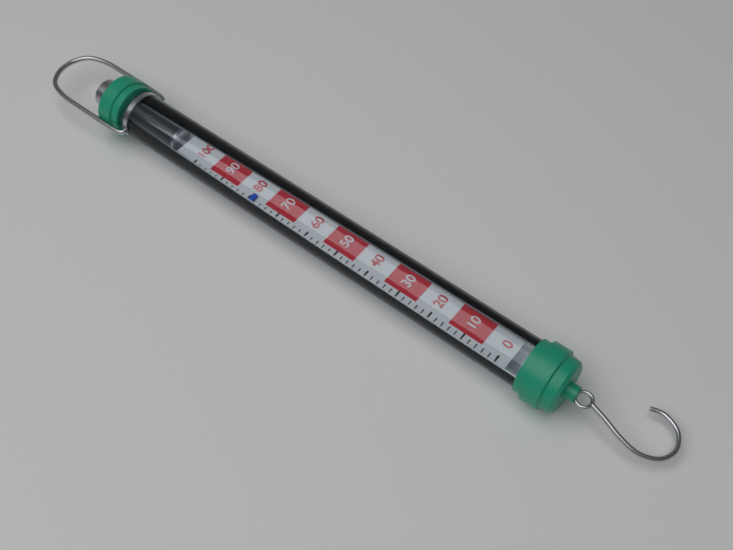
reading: 78 (no unit)
